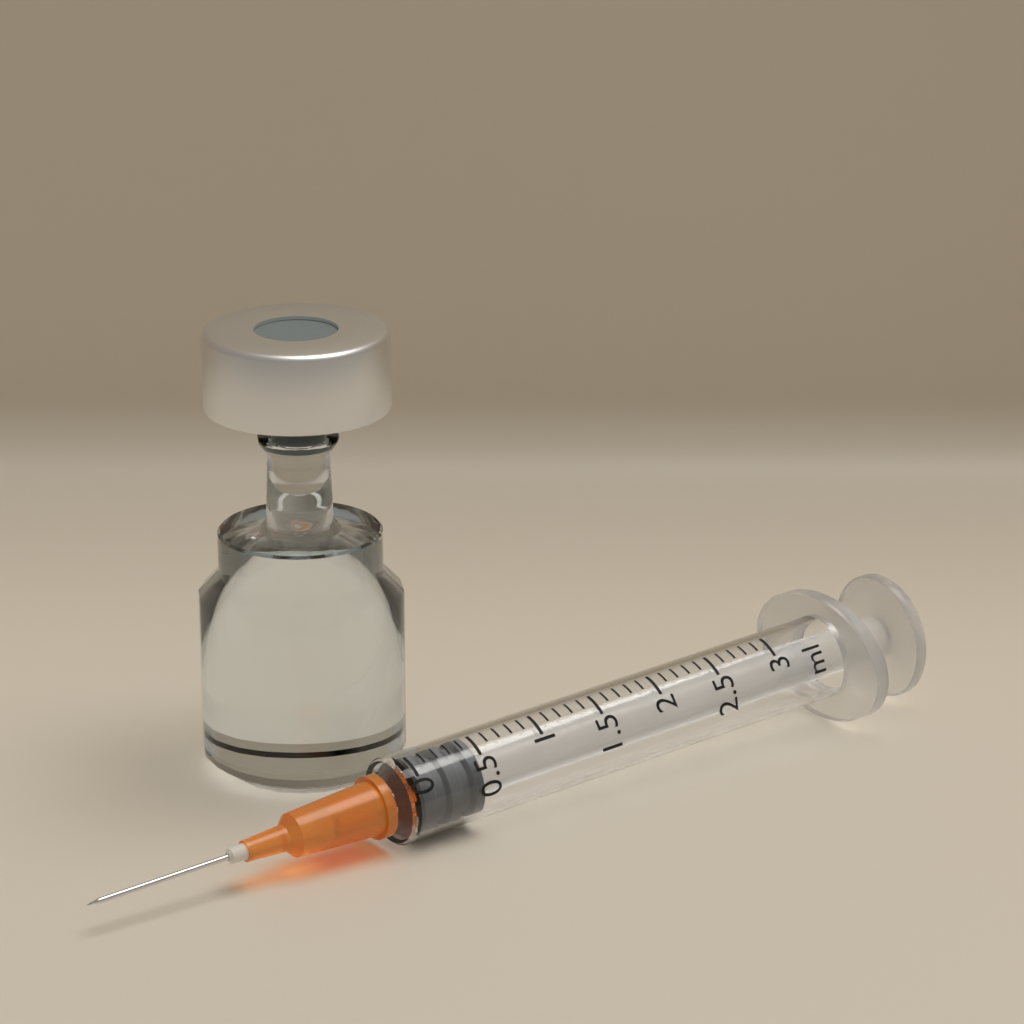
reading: 0.0 ml
